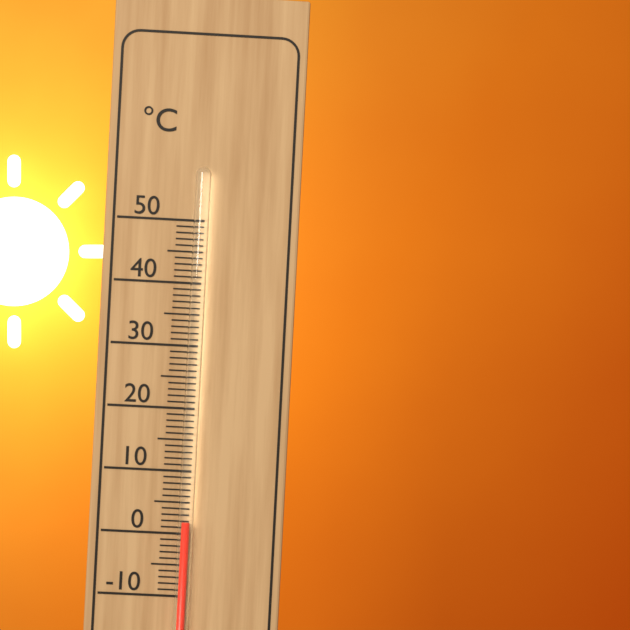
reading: 2 °C
